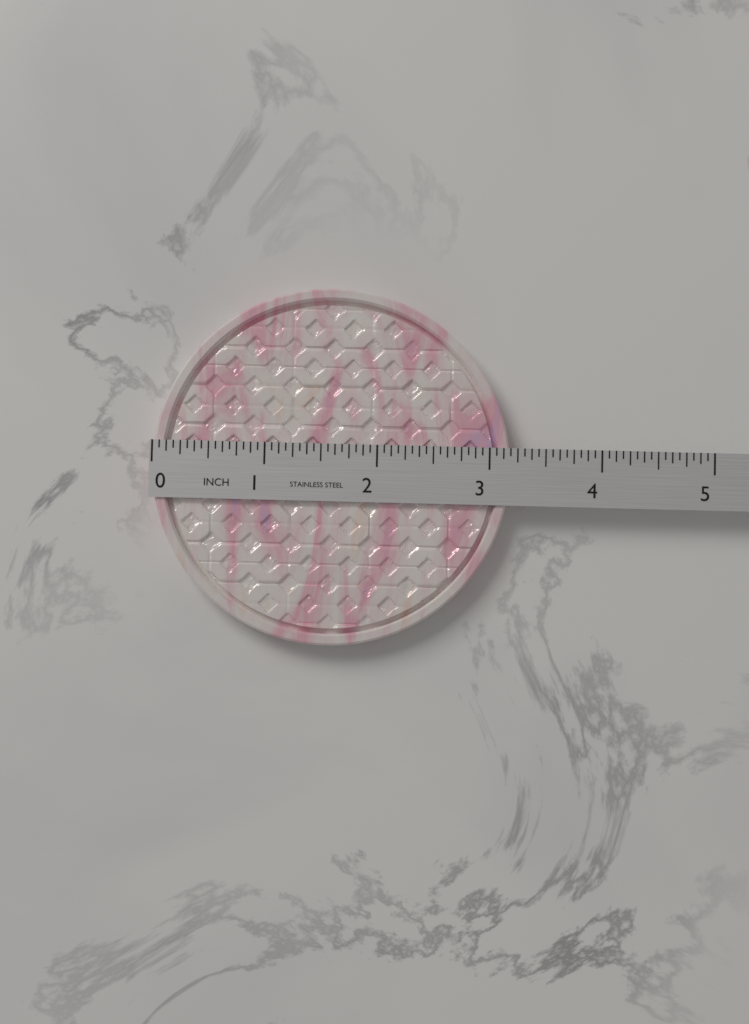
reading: 3.1875 in
